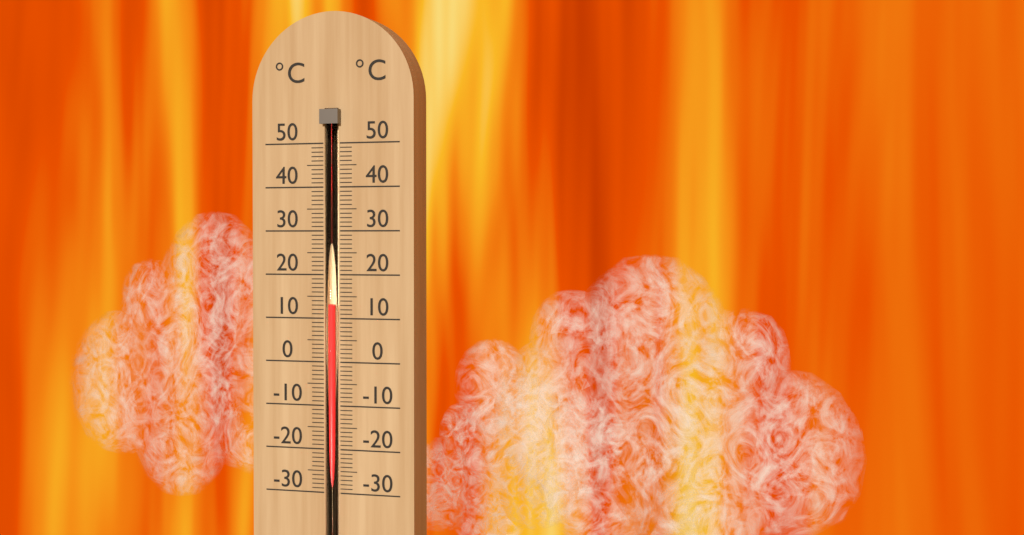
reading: 13 °C
